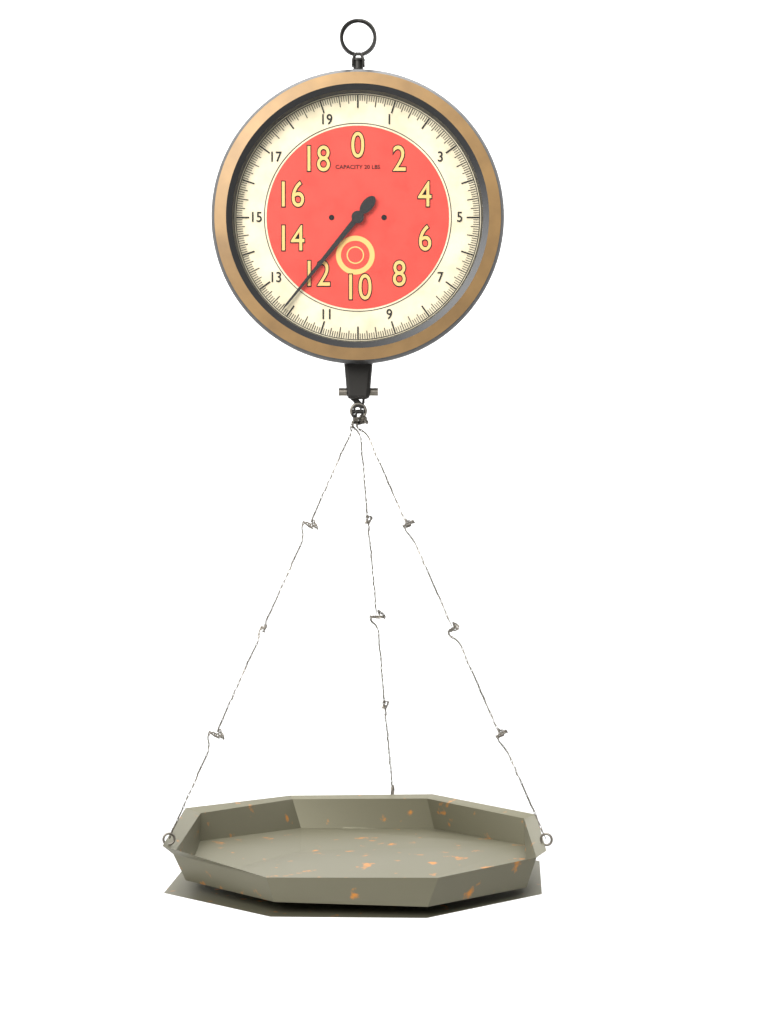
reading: 12.1875 lbs
